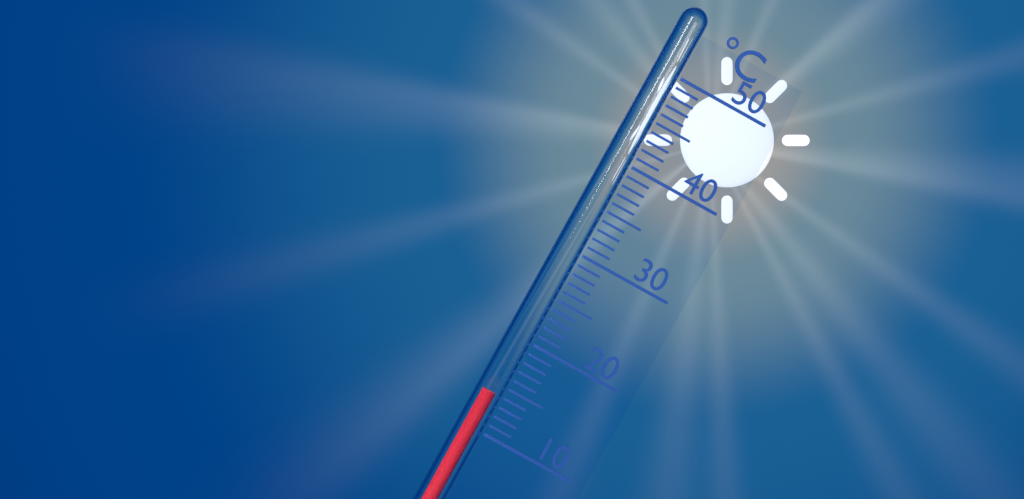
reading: 14 °C
